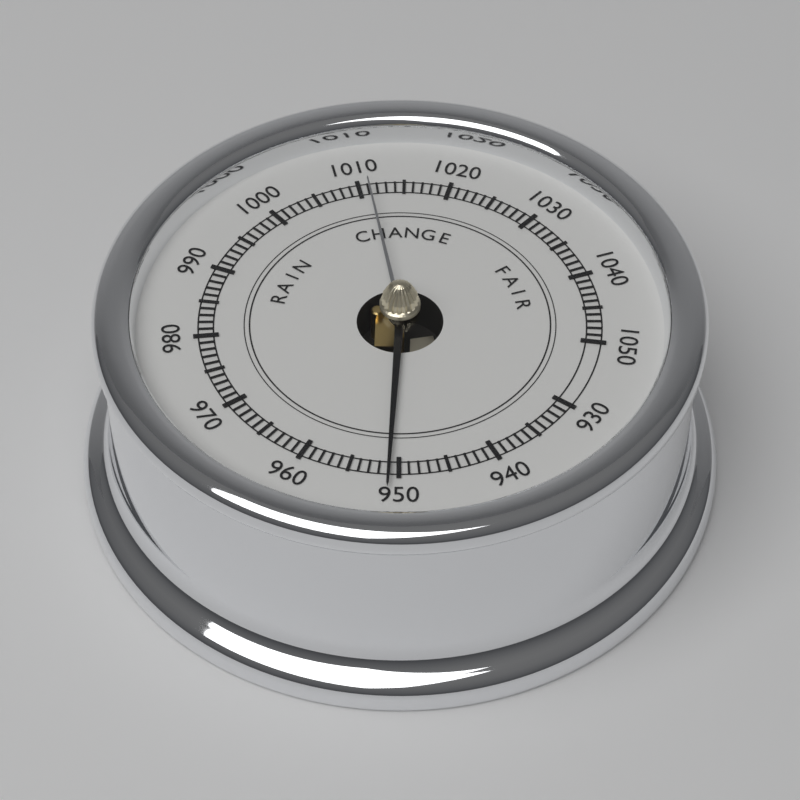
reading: 951 (no unit)
